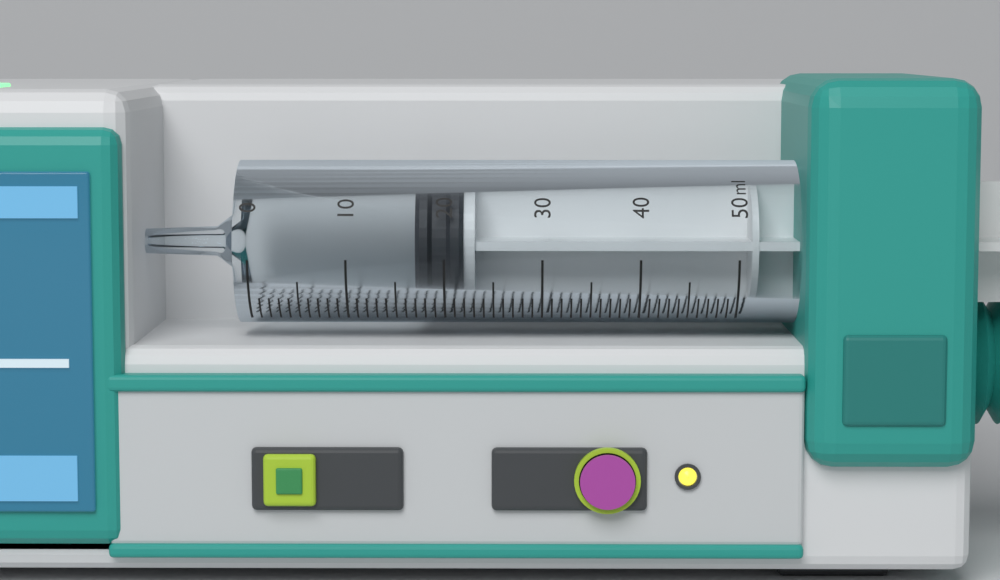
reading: 17 ml
